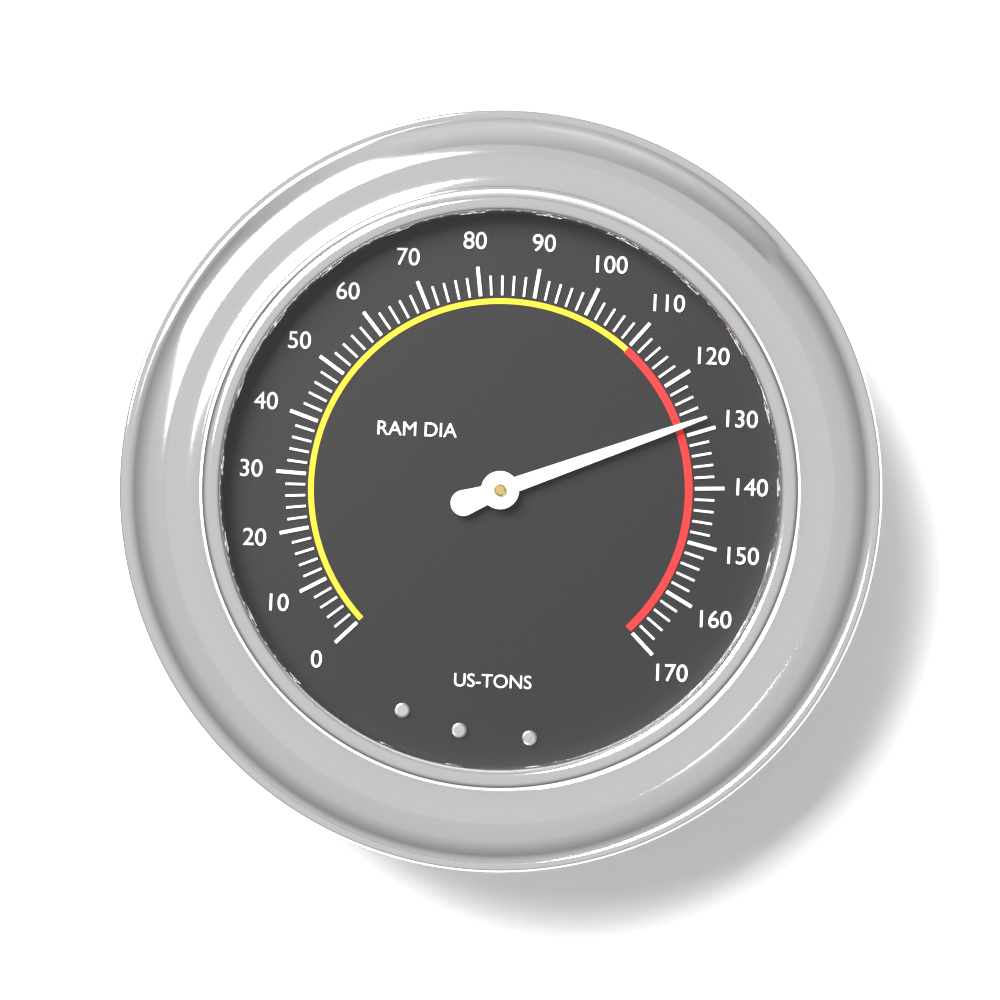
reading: 128 US-TONS
